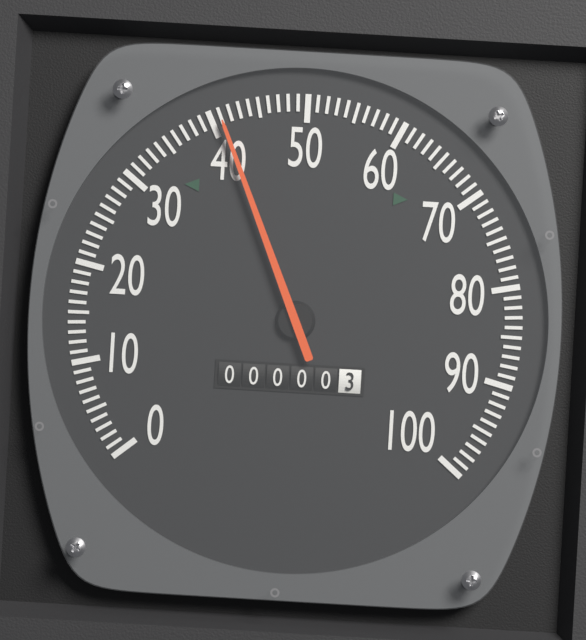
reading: 41 (no unit)
